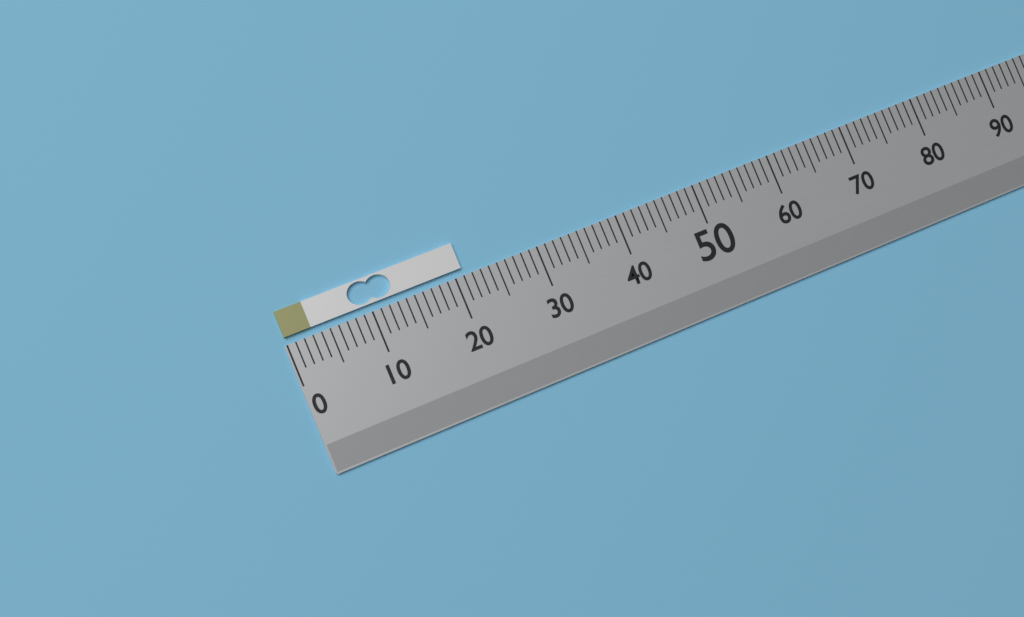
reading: 21 (no unit)
